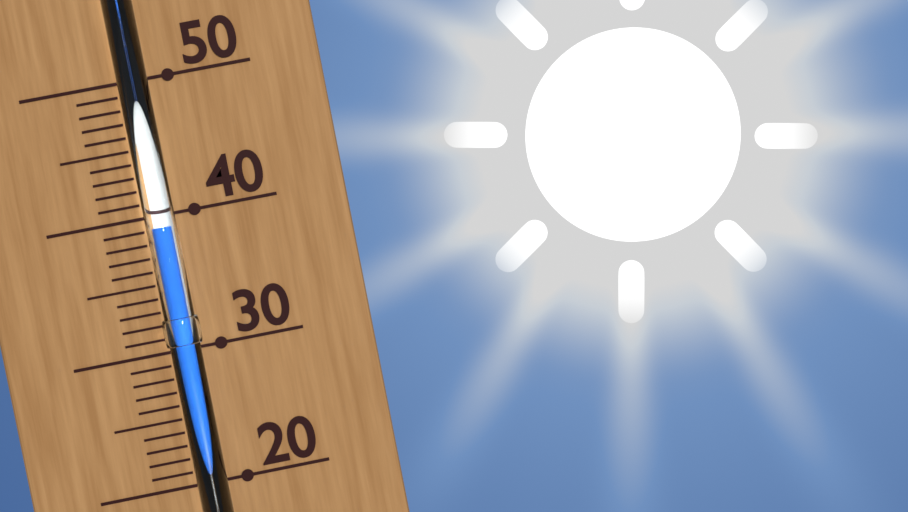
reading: 39 (no unit)
